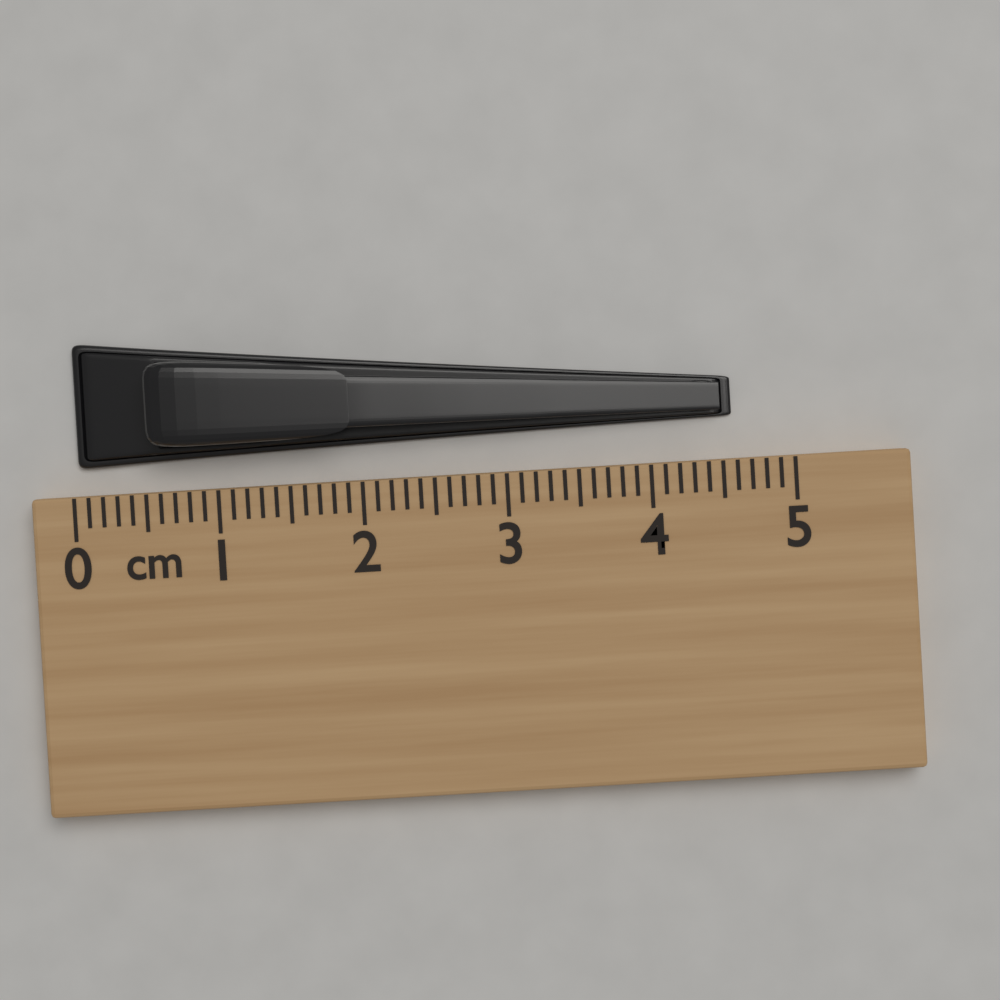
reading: 4.6 cm
